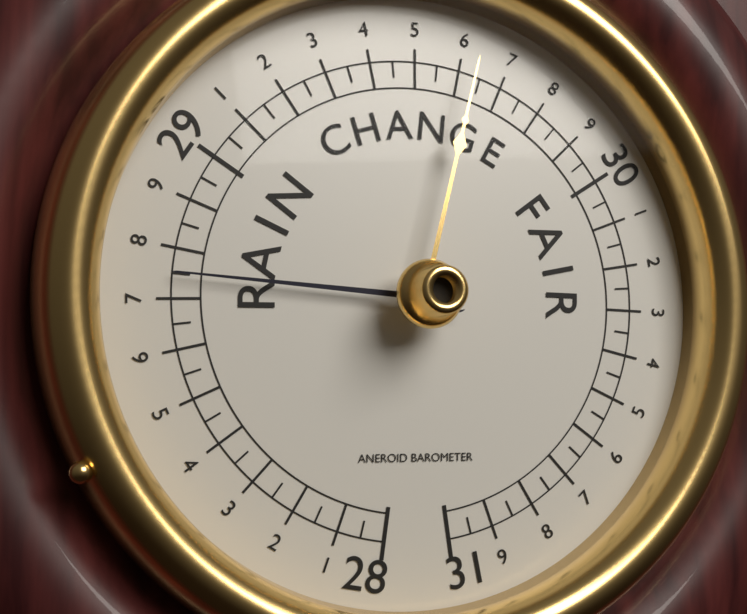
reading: 28.75 (no unit)
